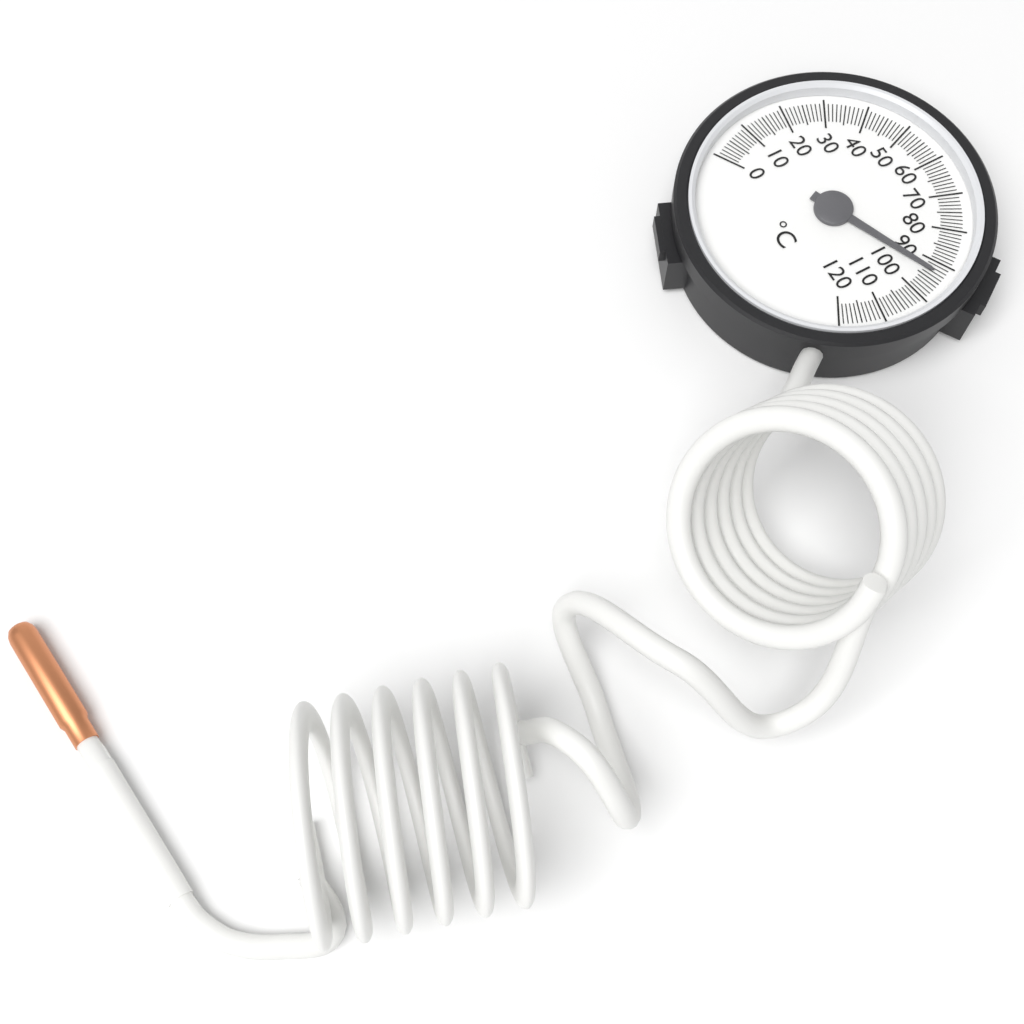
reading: 93 °C
